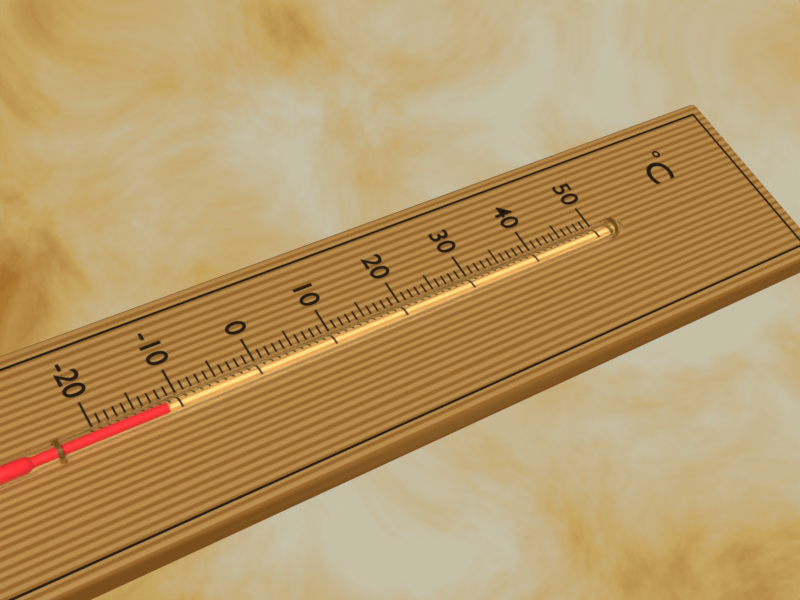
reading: -12 °C
